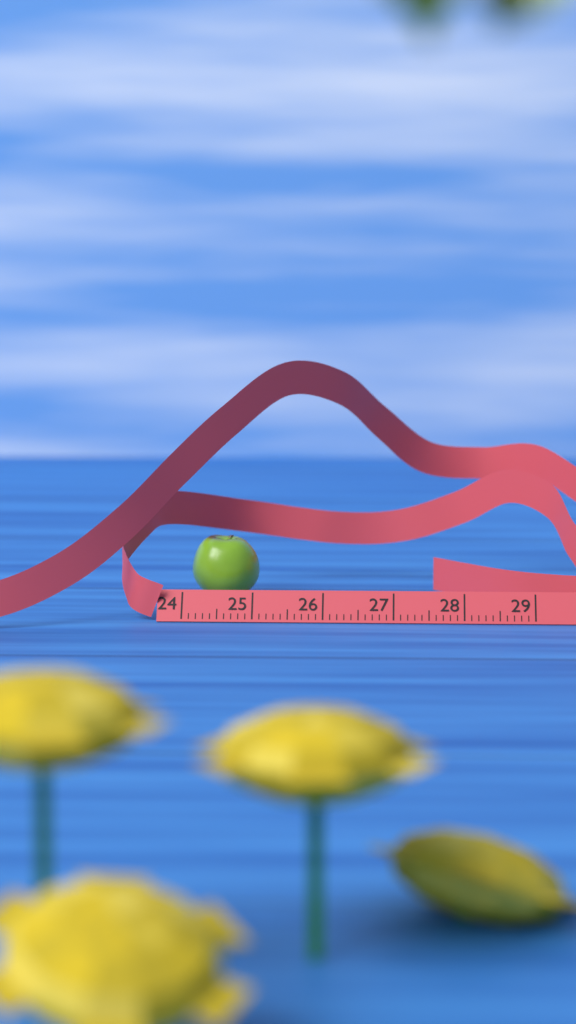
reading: 25.0 cm
